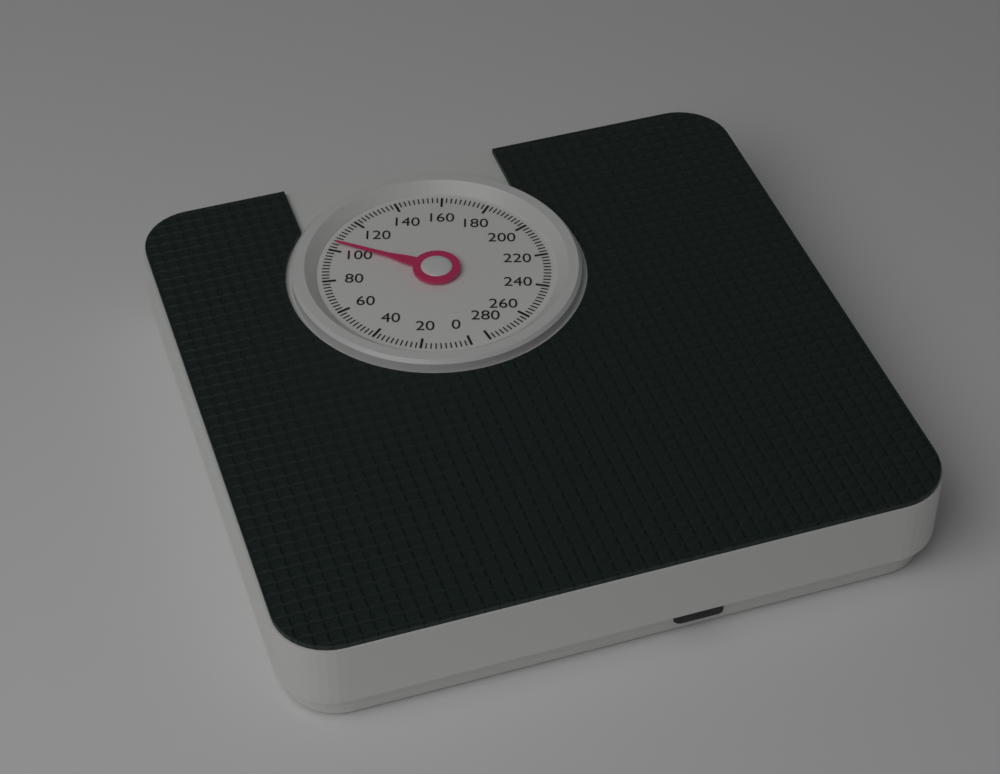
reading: 104 (no unit)
